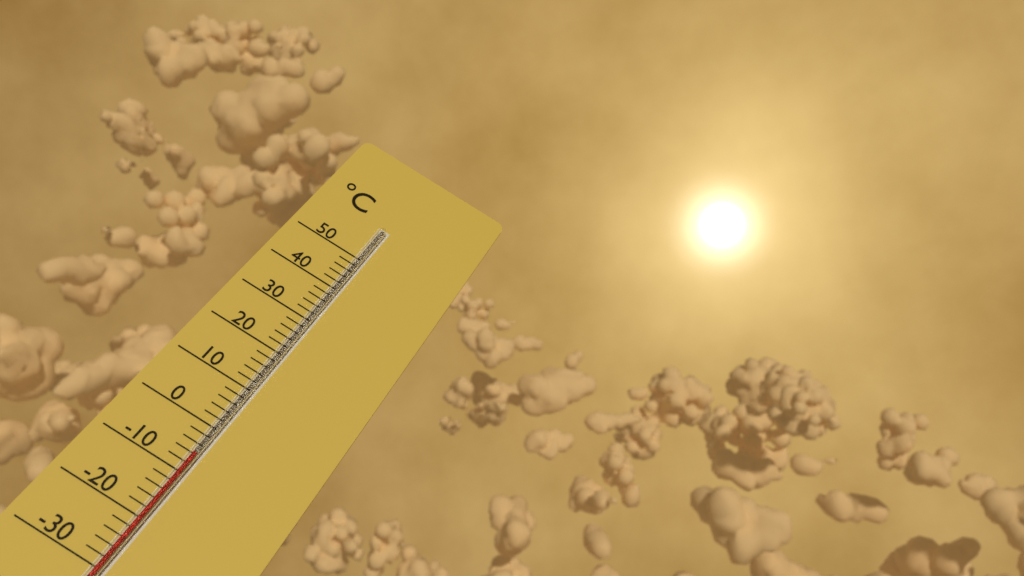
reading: -6 °C
